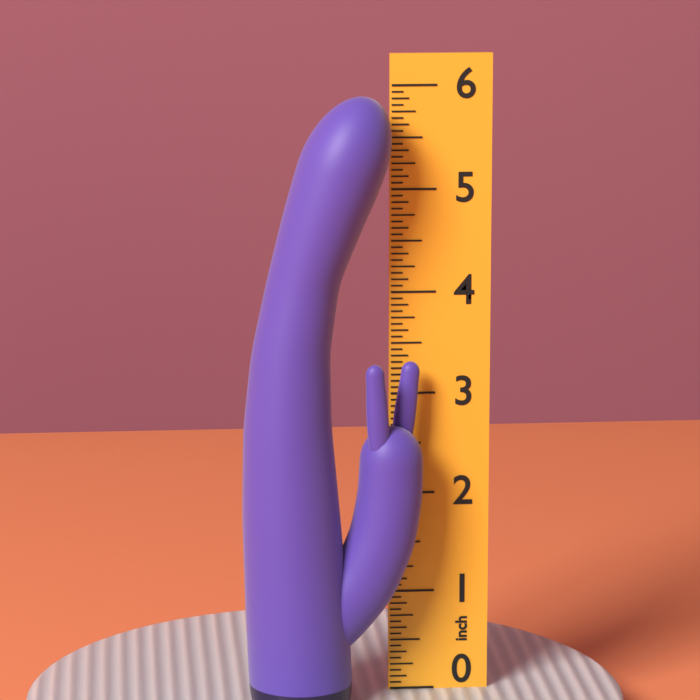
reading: 5.9375 inch
